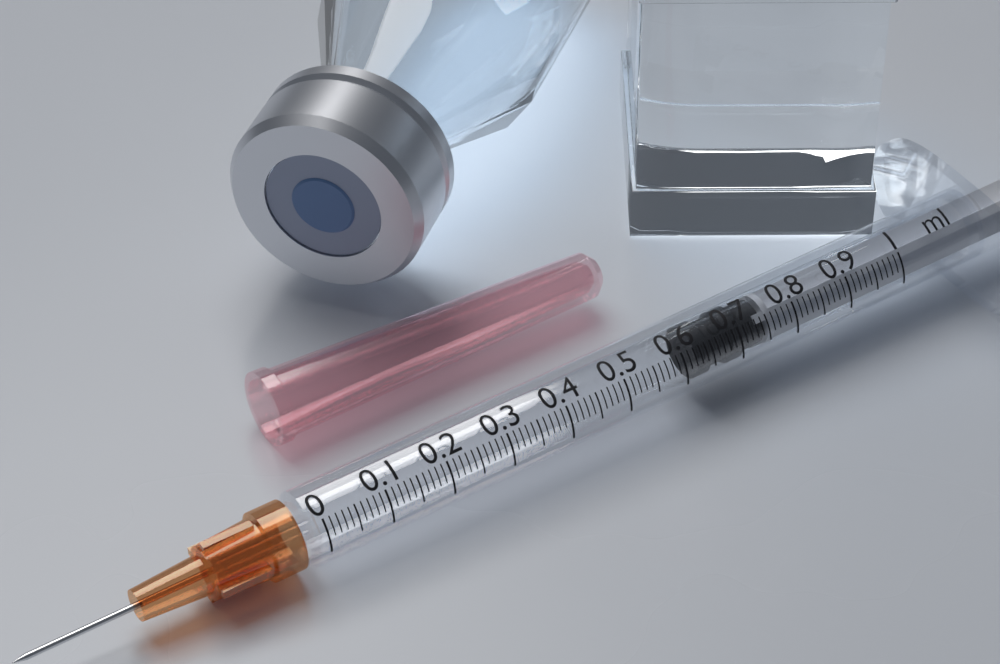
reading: 0.63 ml
